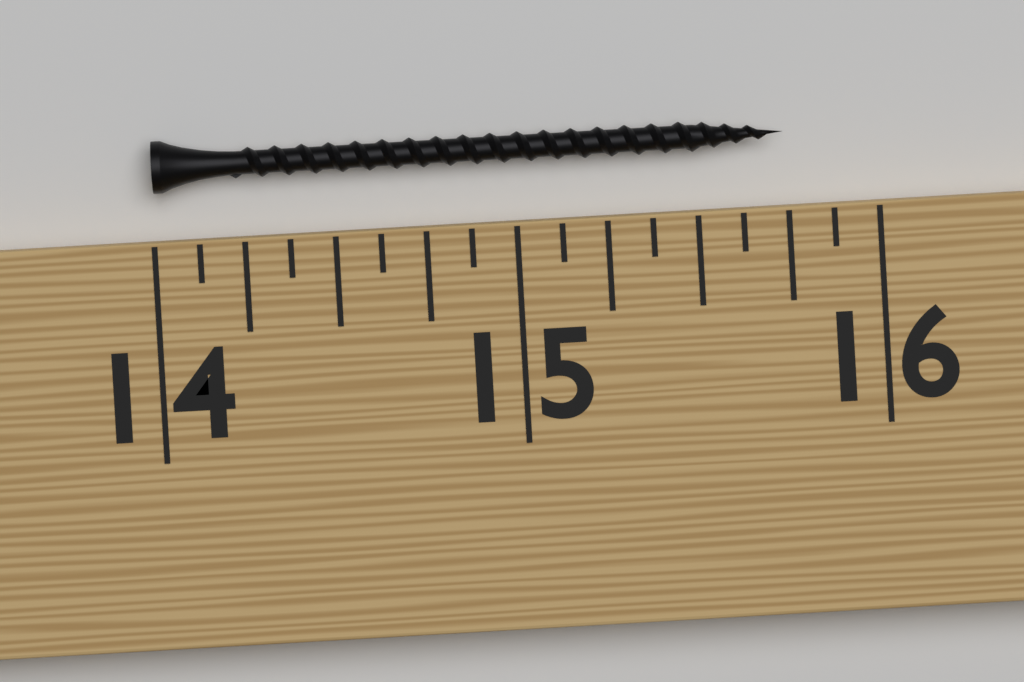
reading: 15.750 (no unit)
